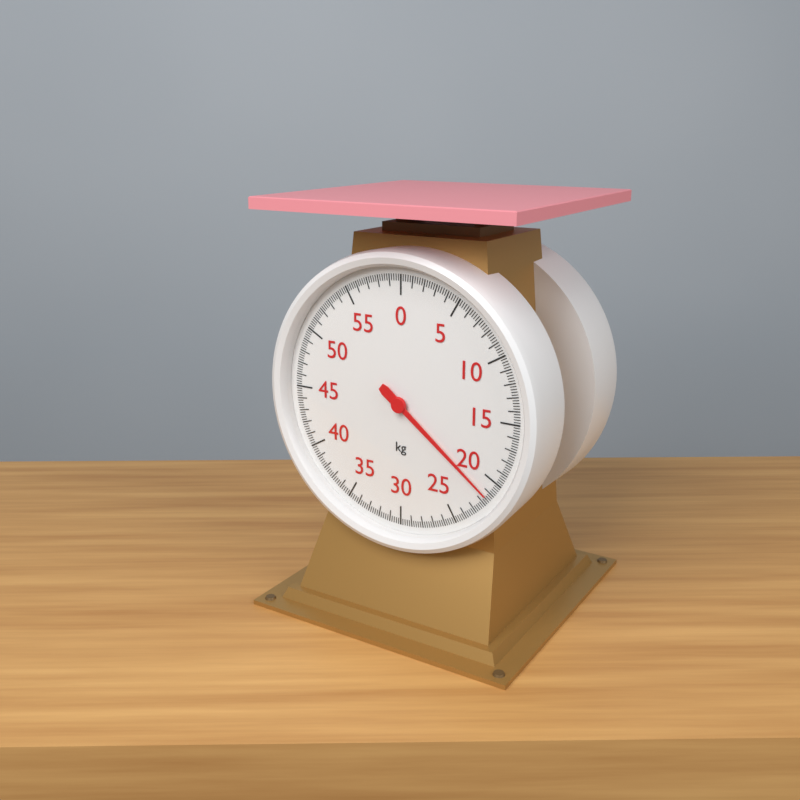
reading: 21.4 kg
